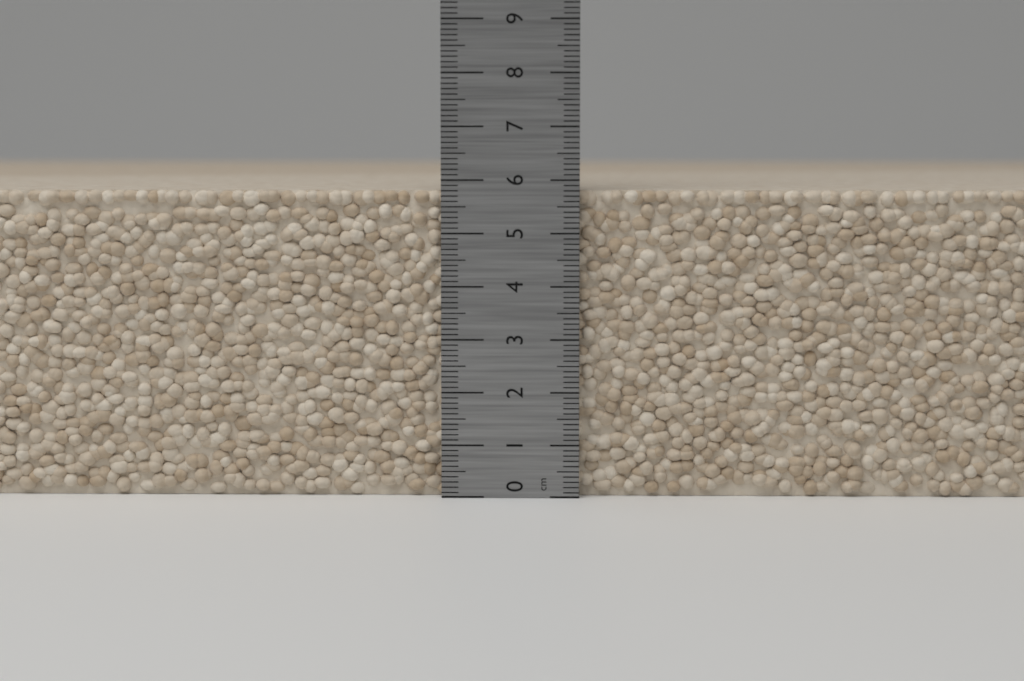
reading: 5.8 cm
